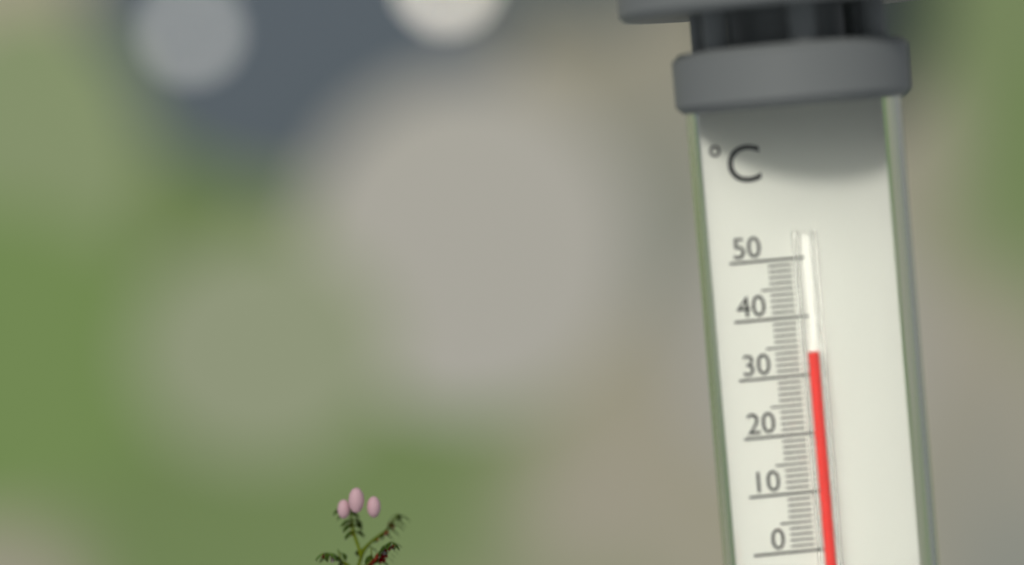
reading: 34 °C
